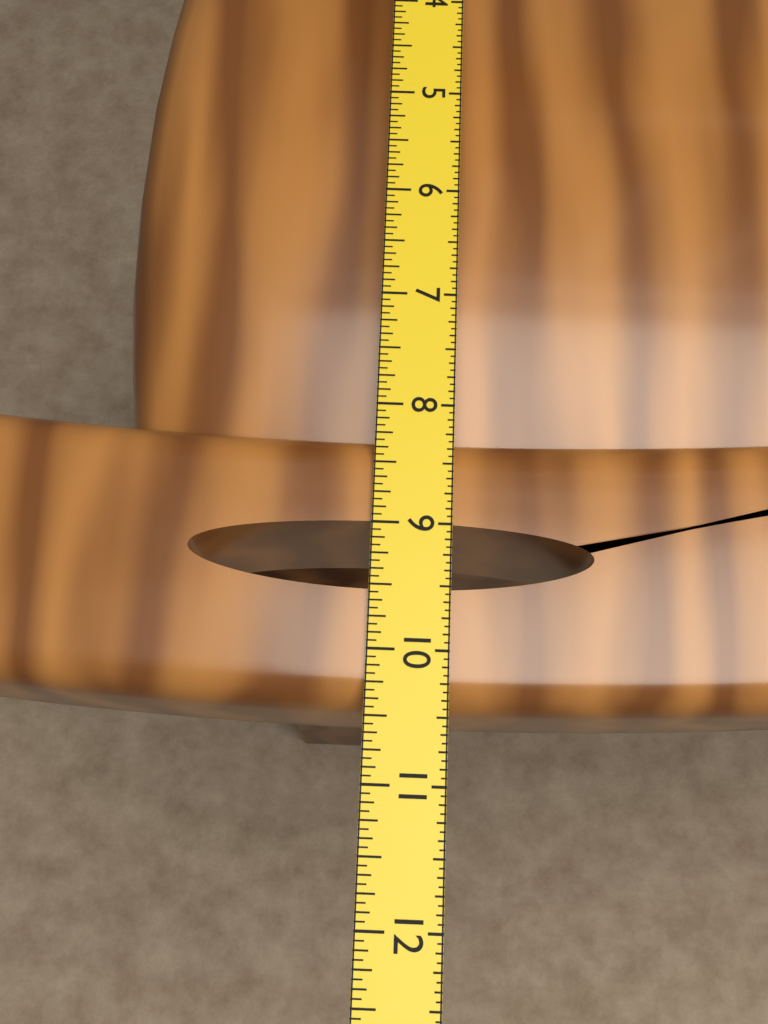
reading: 10.4375 in
